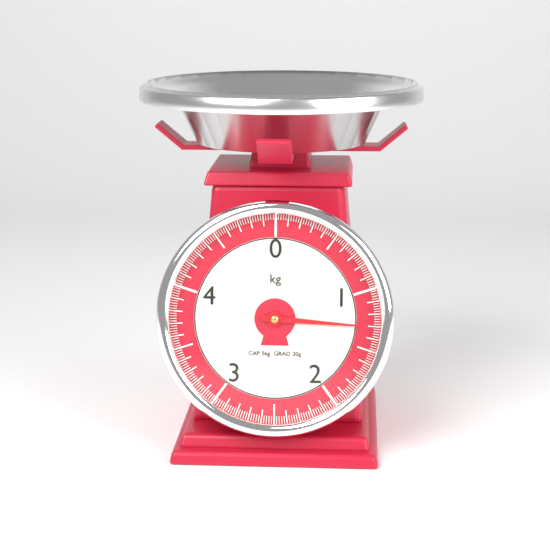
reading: 1.30 kg
